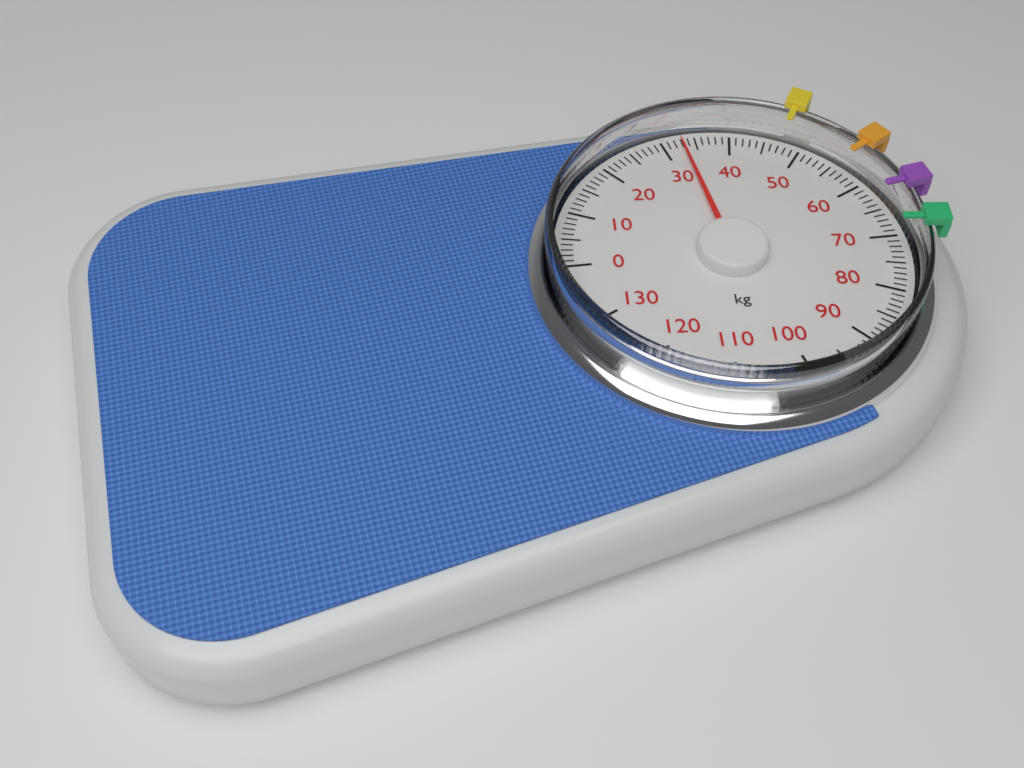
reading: 33 kg
